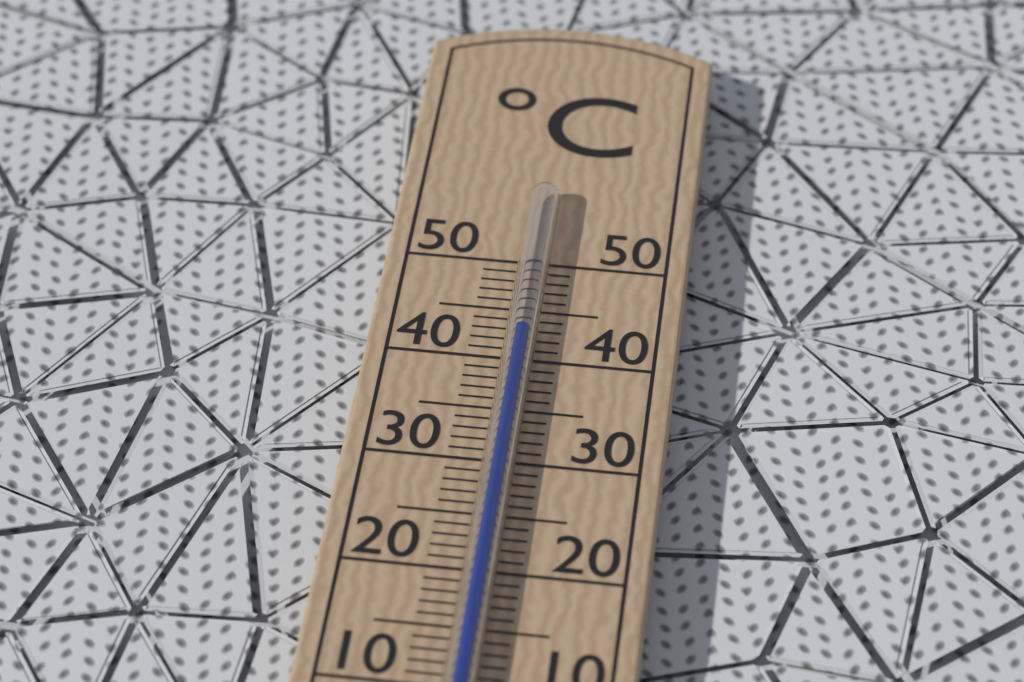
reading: 42 °C
